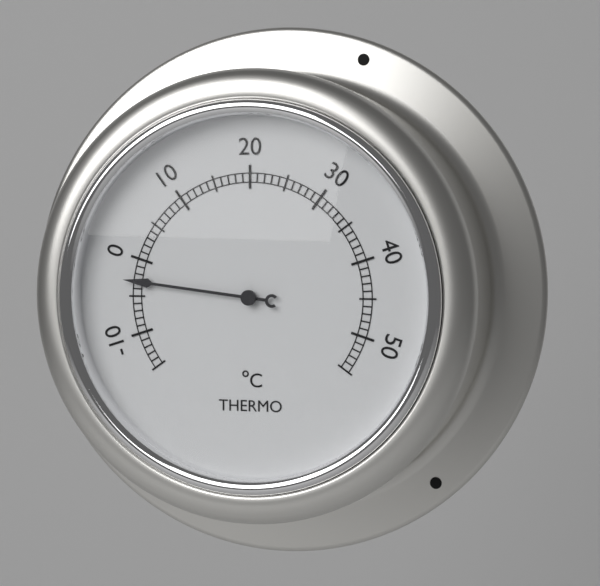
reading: -3 °C
